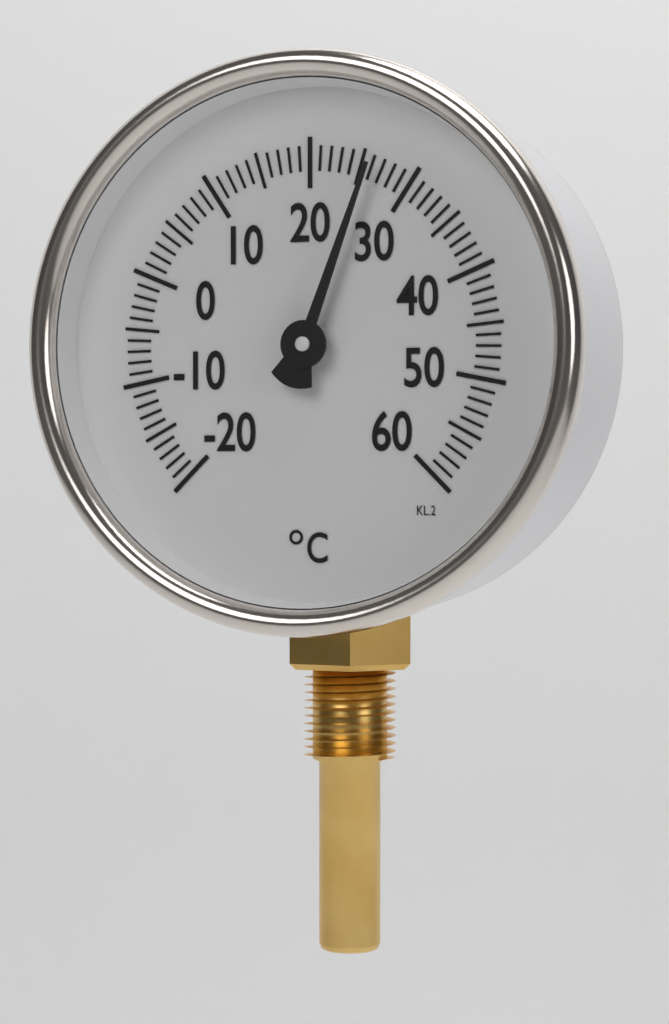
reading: 26 °C
